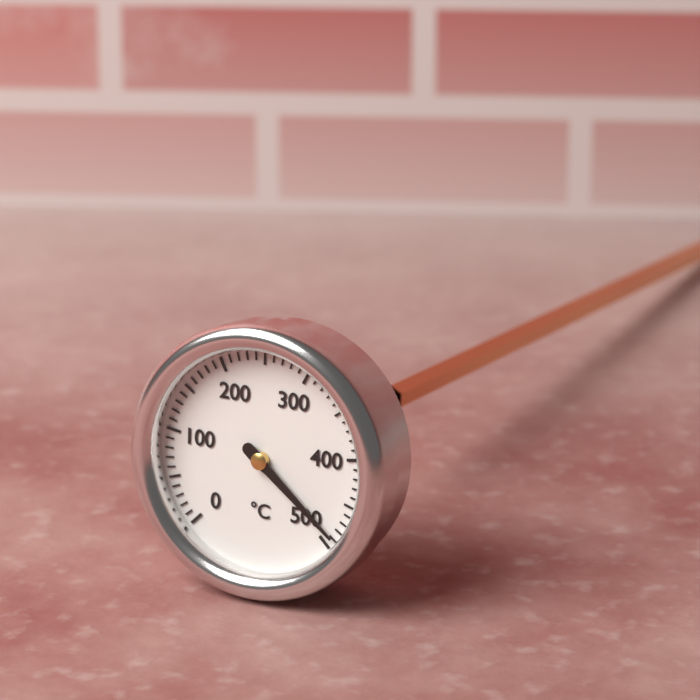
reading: 490 °C
